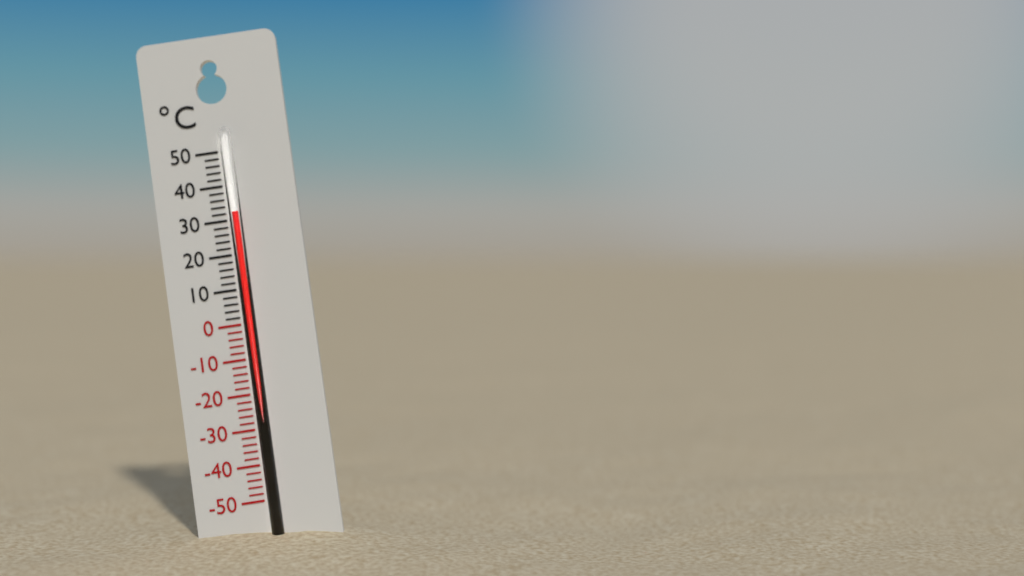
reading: 32 °C
